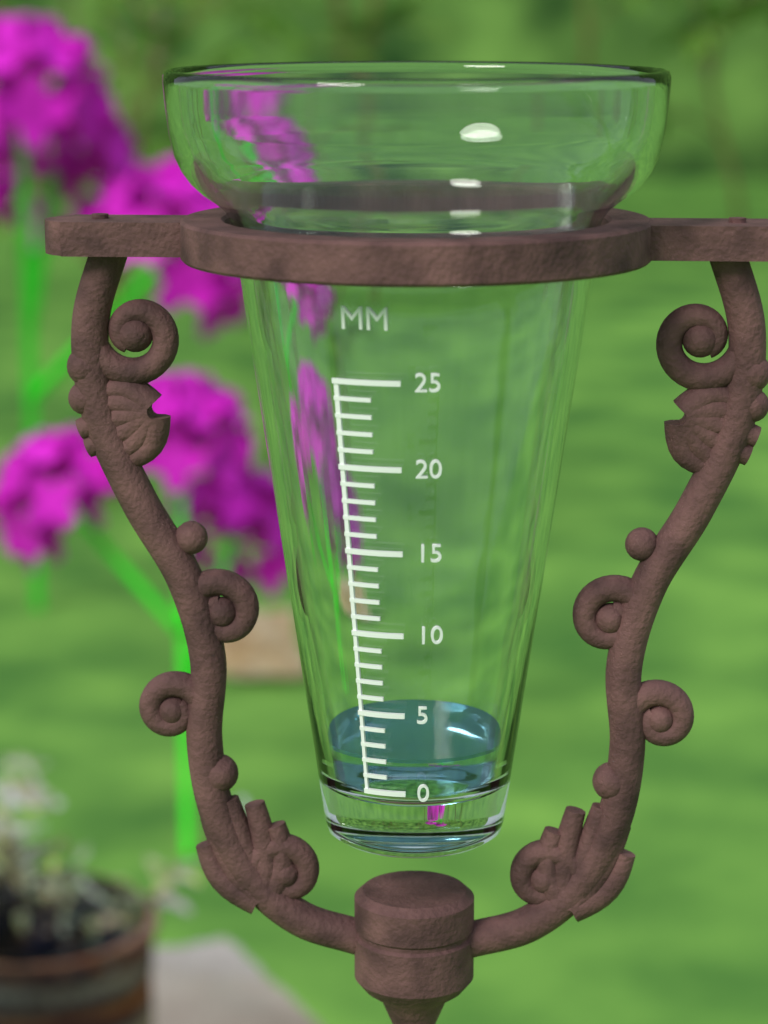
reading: 2 mm
